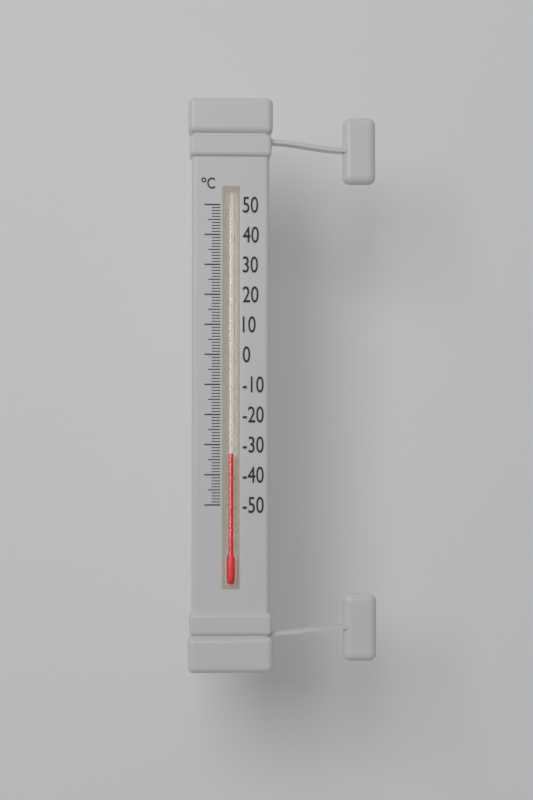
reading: -33 °C
